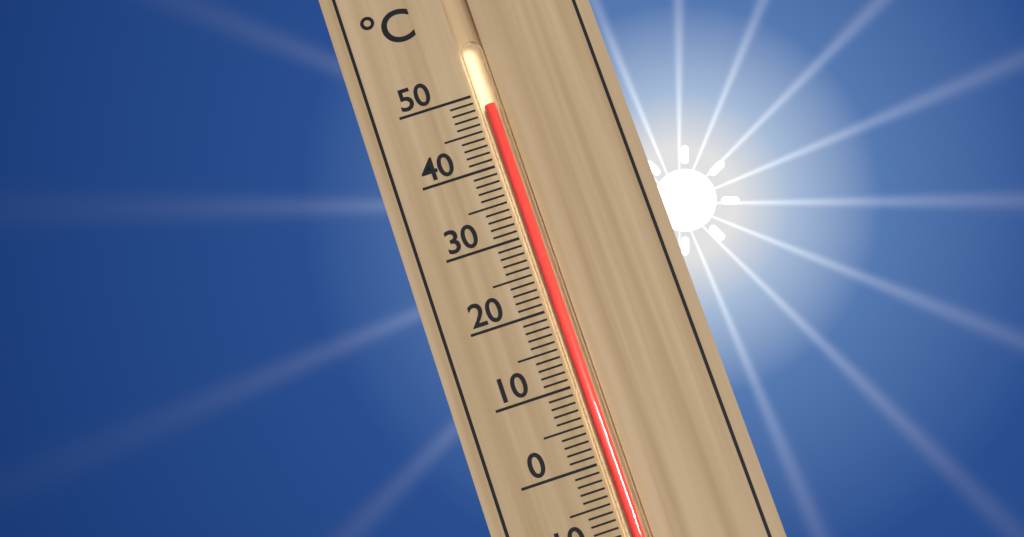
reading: 48 °C
